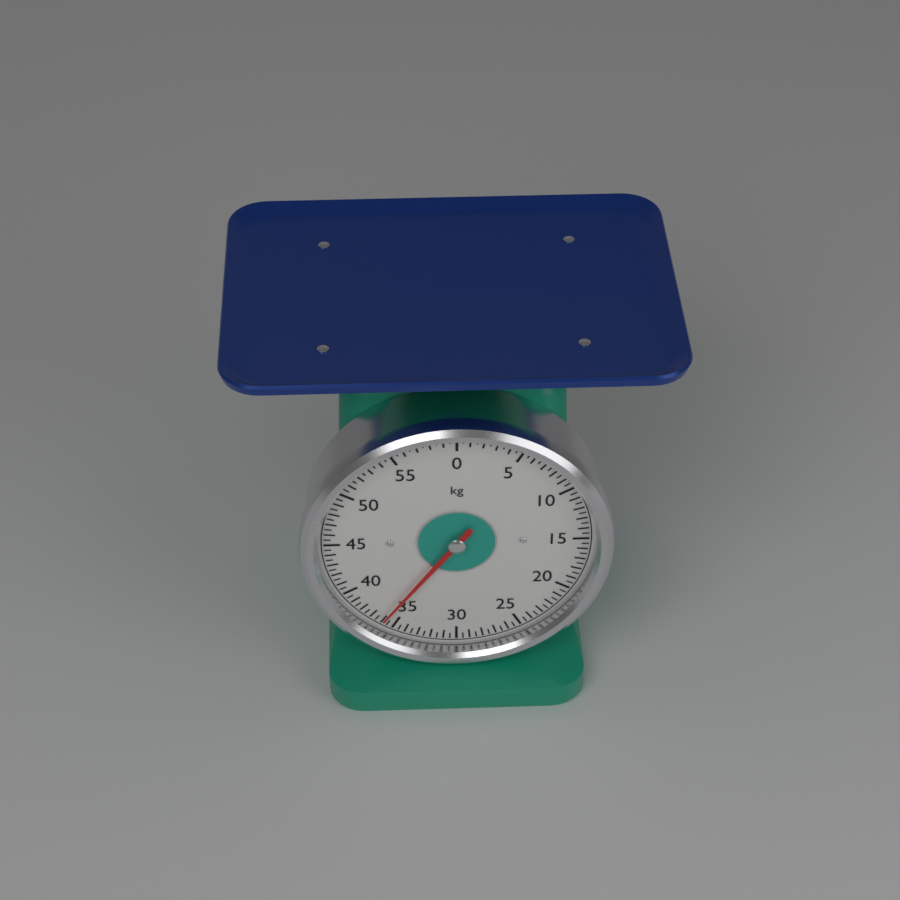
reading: 36.0 kg
